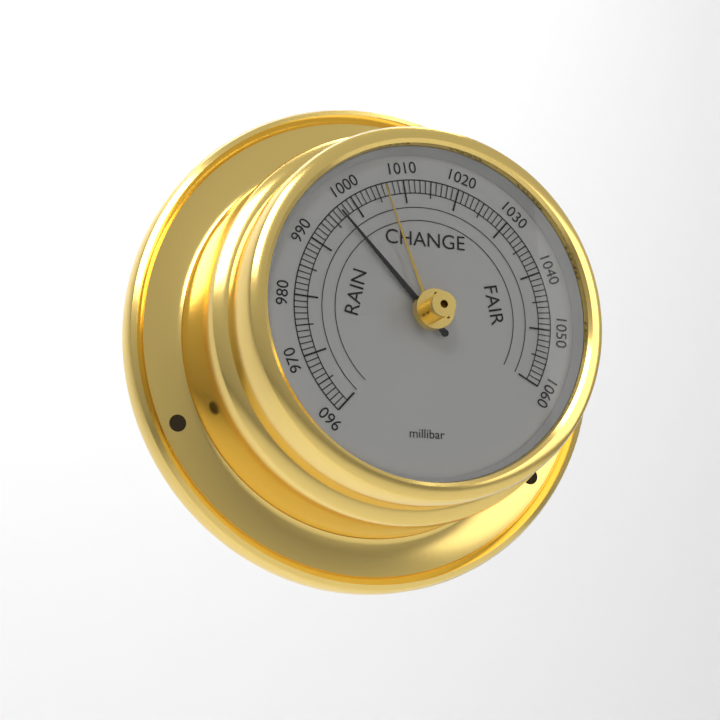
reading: 997 millibar
